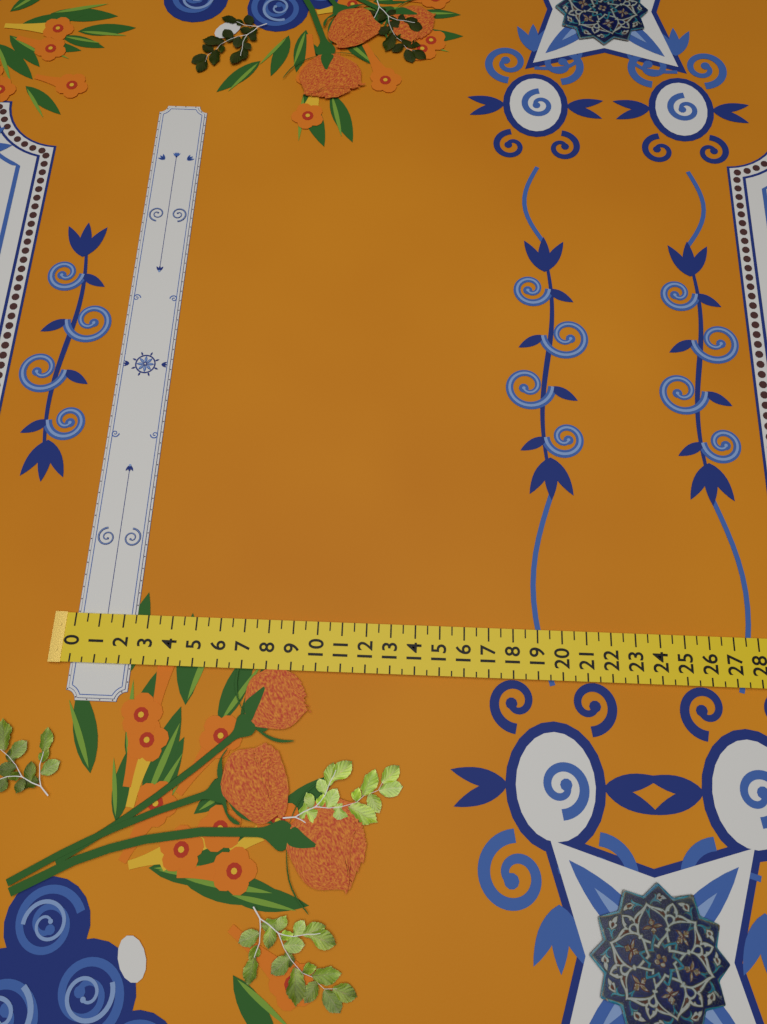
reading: 2.5 (no unit)
